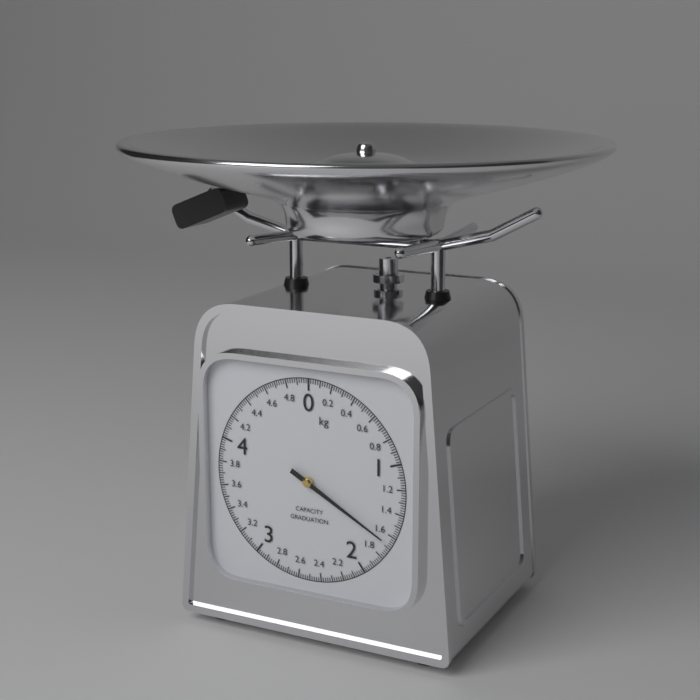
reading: 1.66 kg
